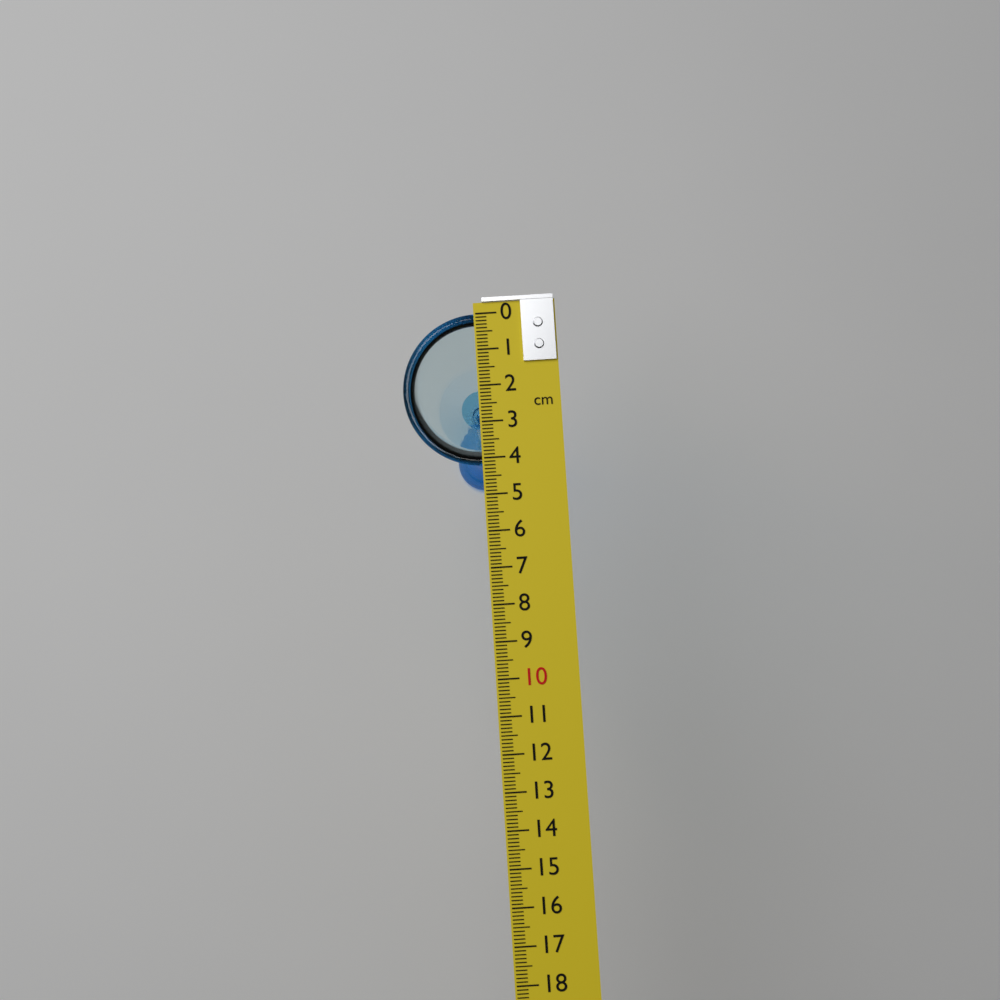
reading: 4.2 cm
